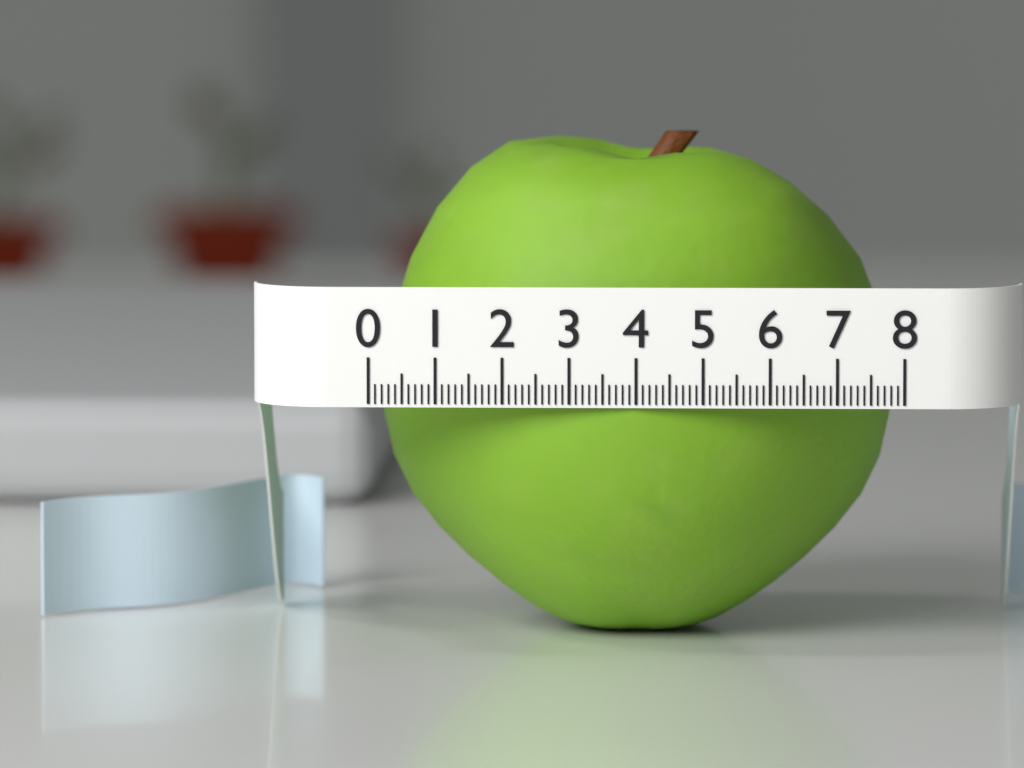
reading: 7.9 (no unit)
